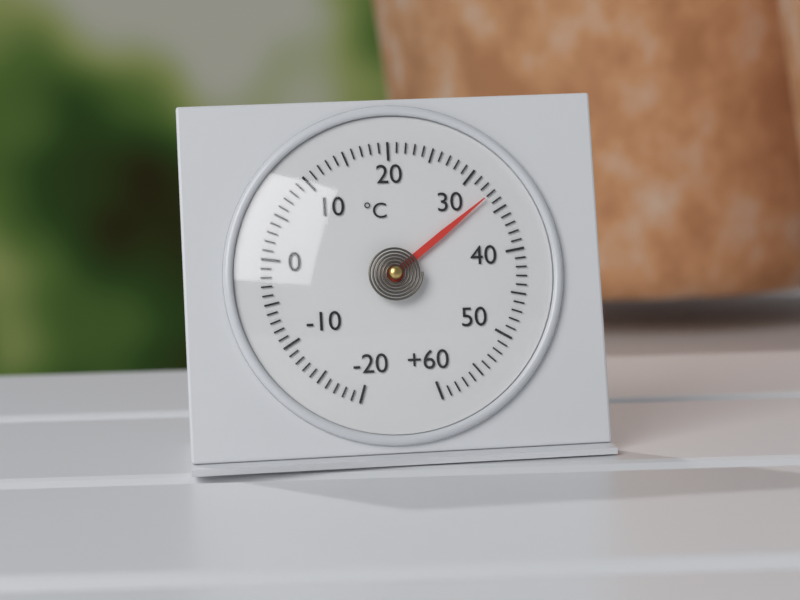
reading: 33 °C
